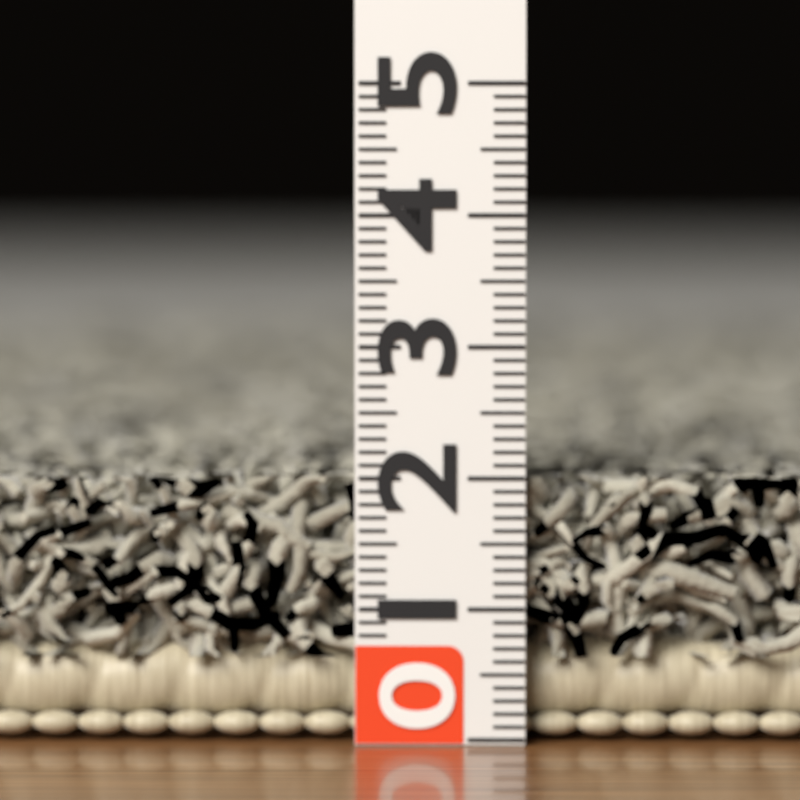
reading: 2.0 (no unit)
